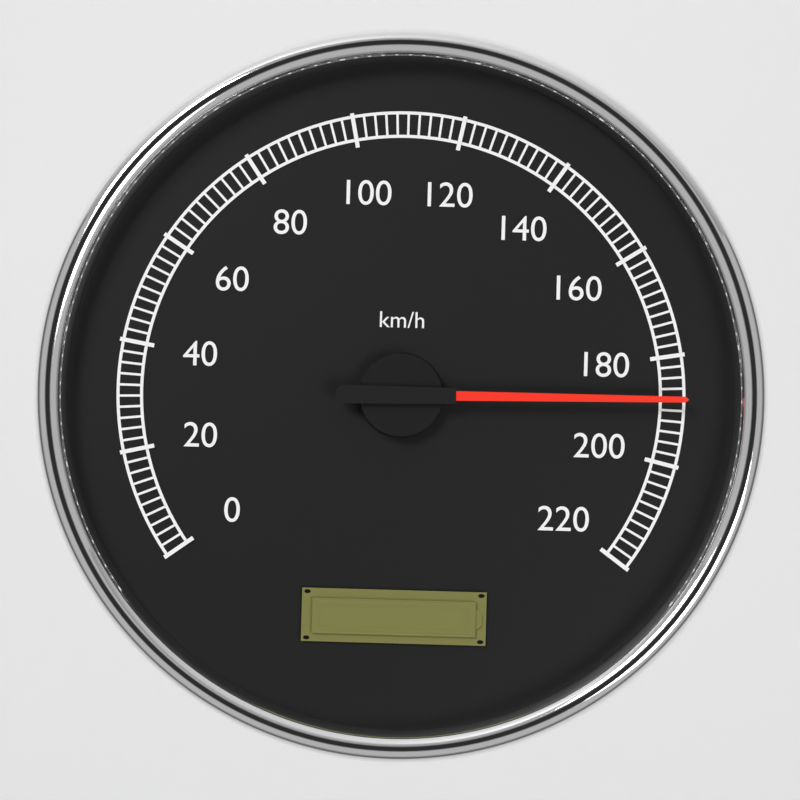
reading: 188 km/h
